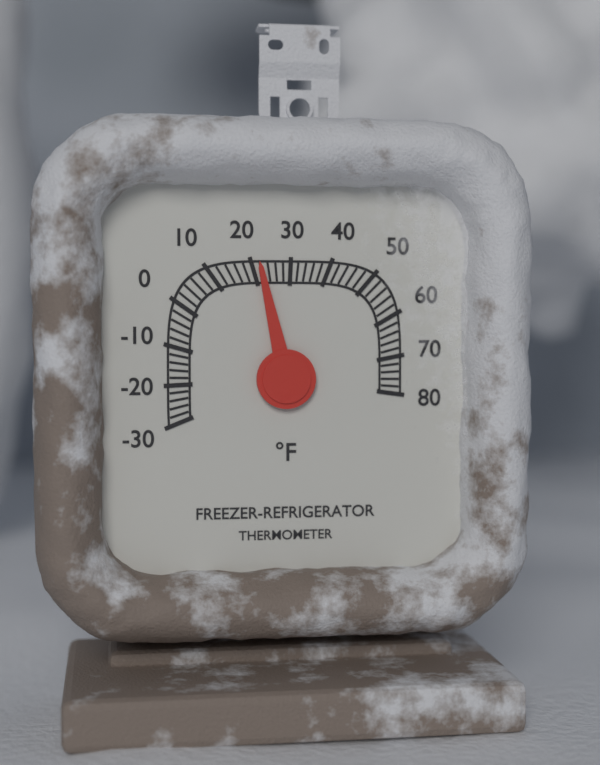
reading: 22 °F
